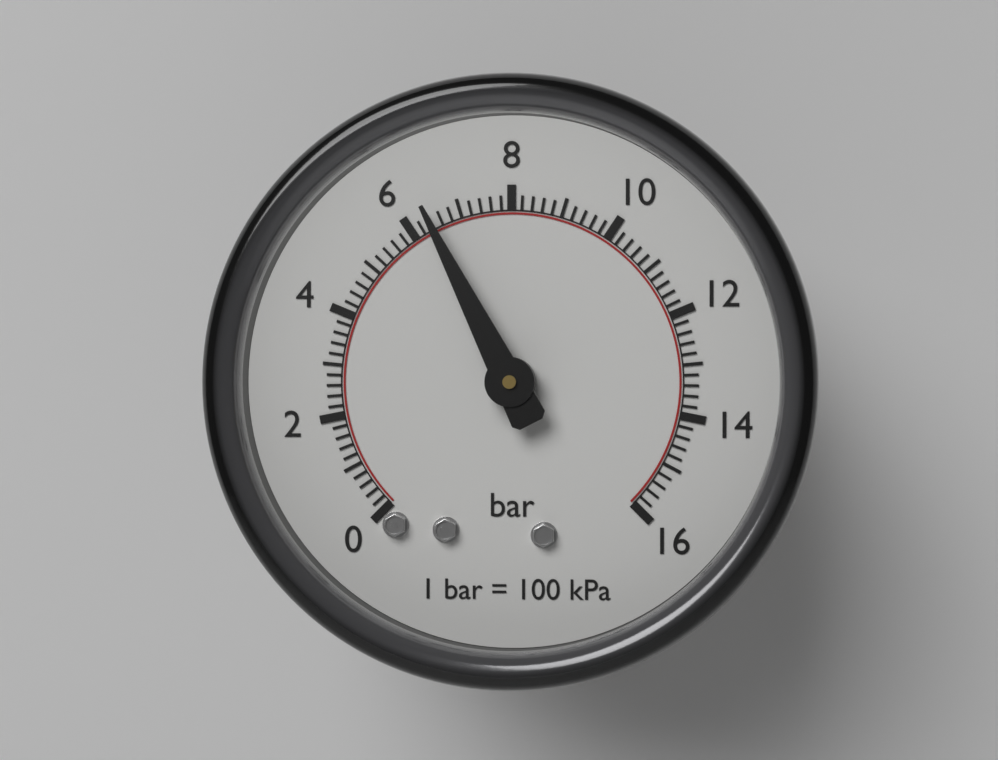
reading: 6.4 bar
